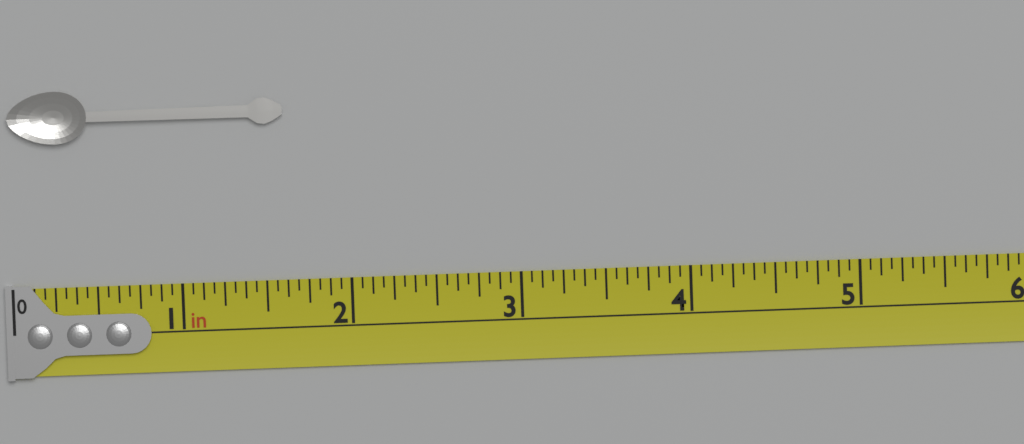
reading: 1.6250 in
